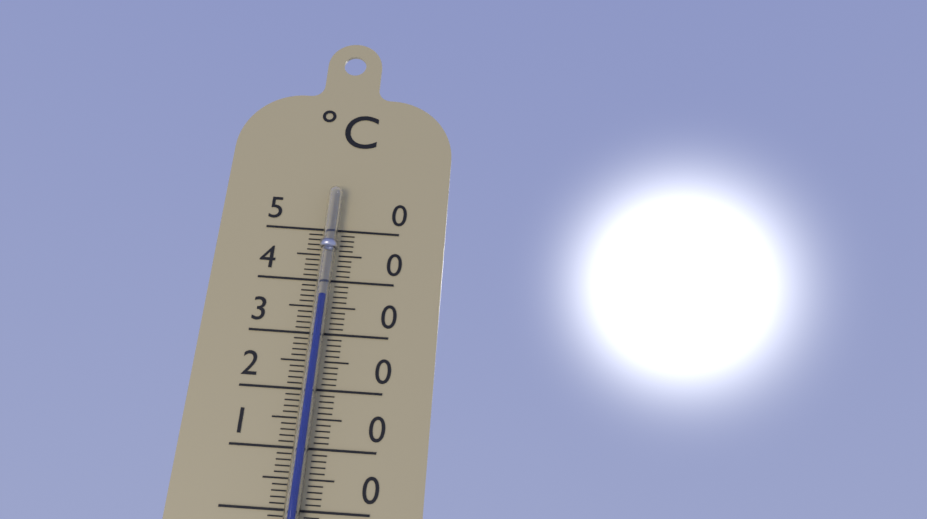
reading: 37 °C
